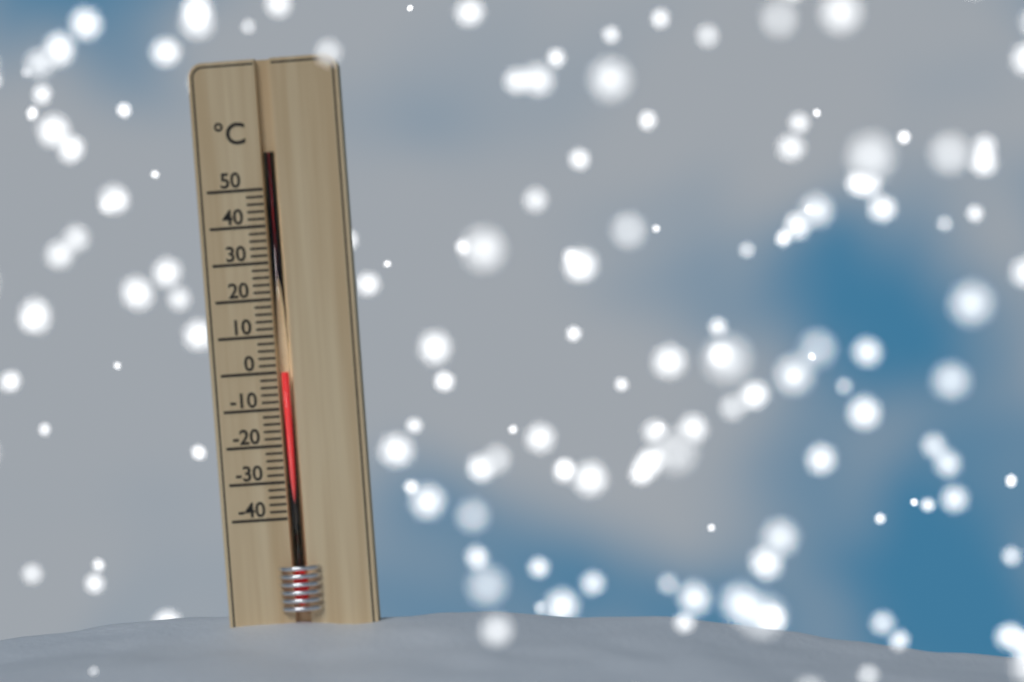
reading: 0 °C
